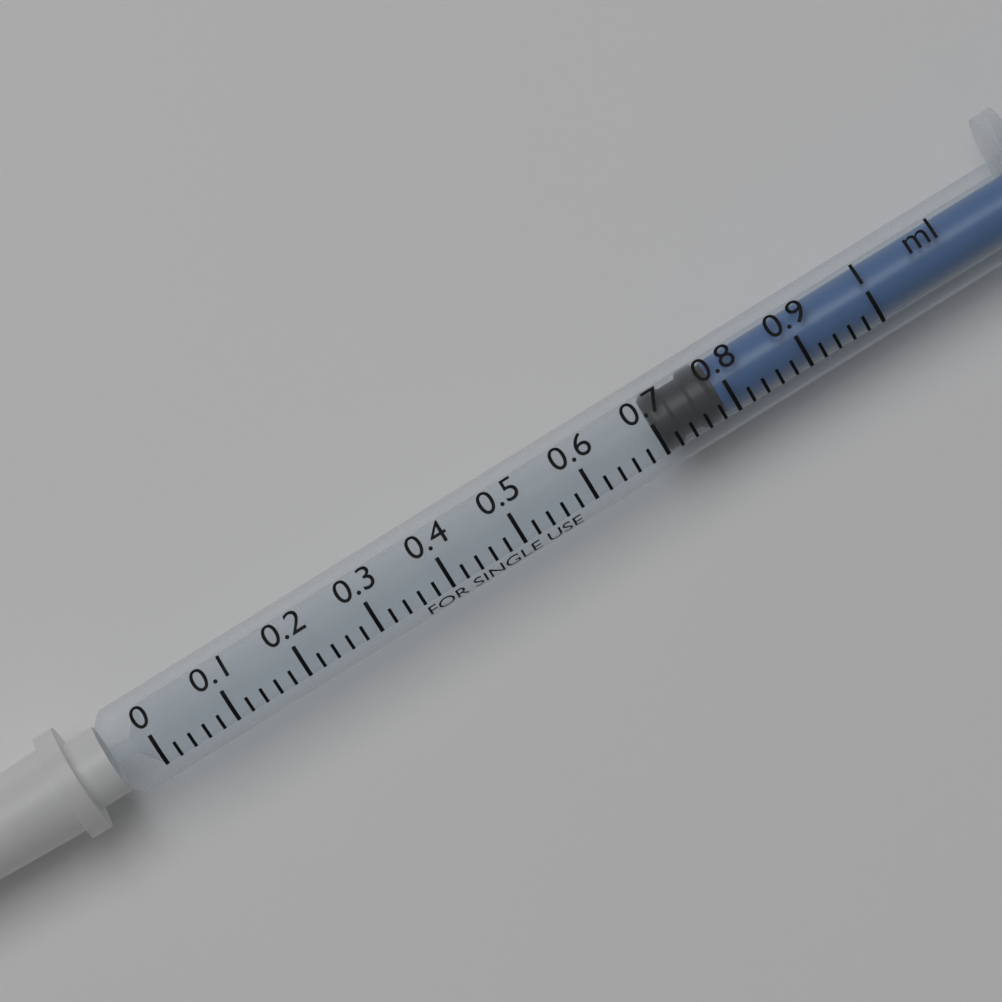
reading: 0.70 ml
